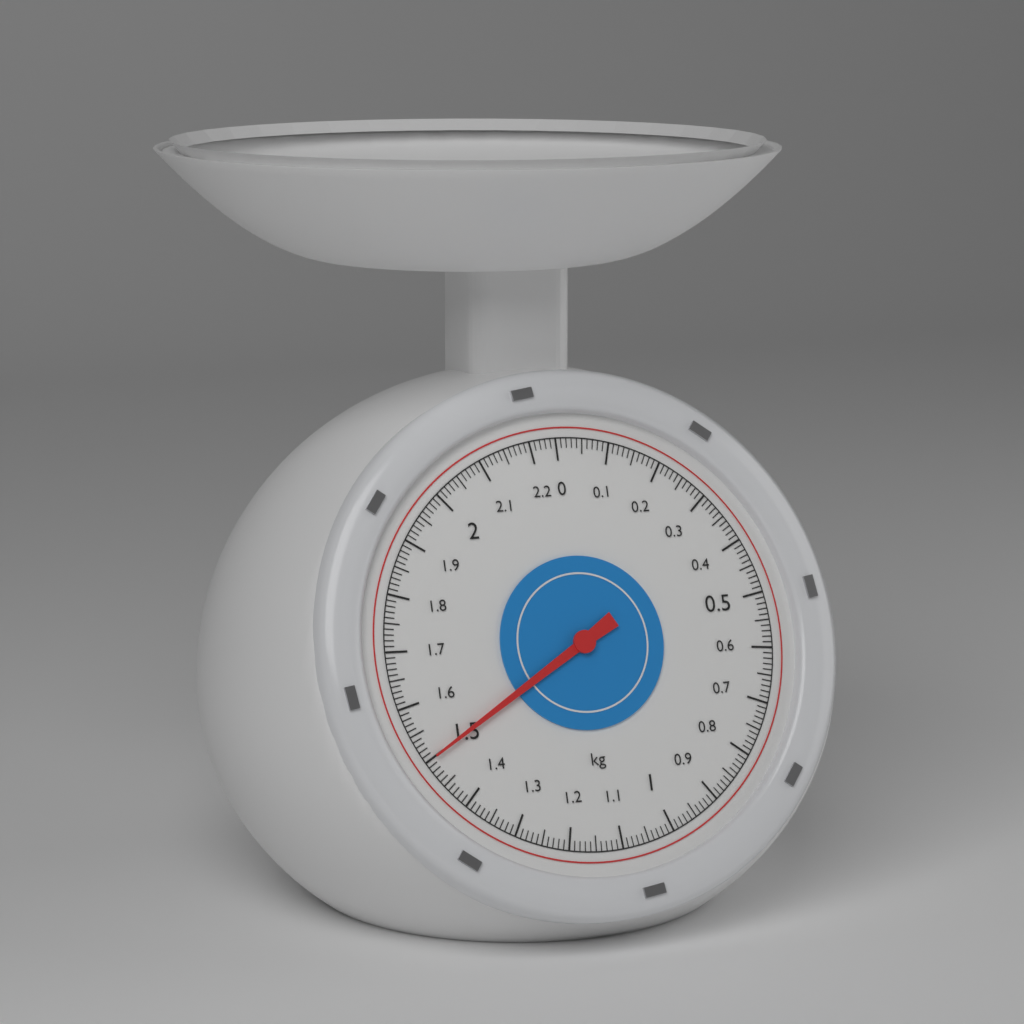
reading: 1.50 kg
